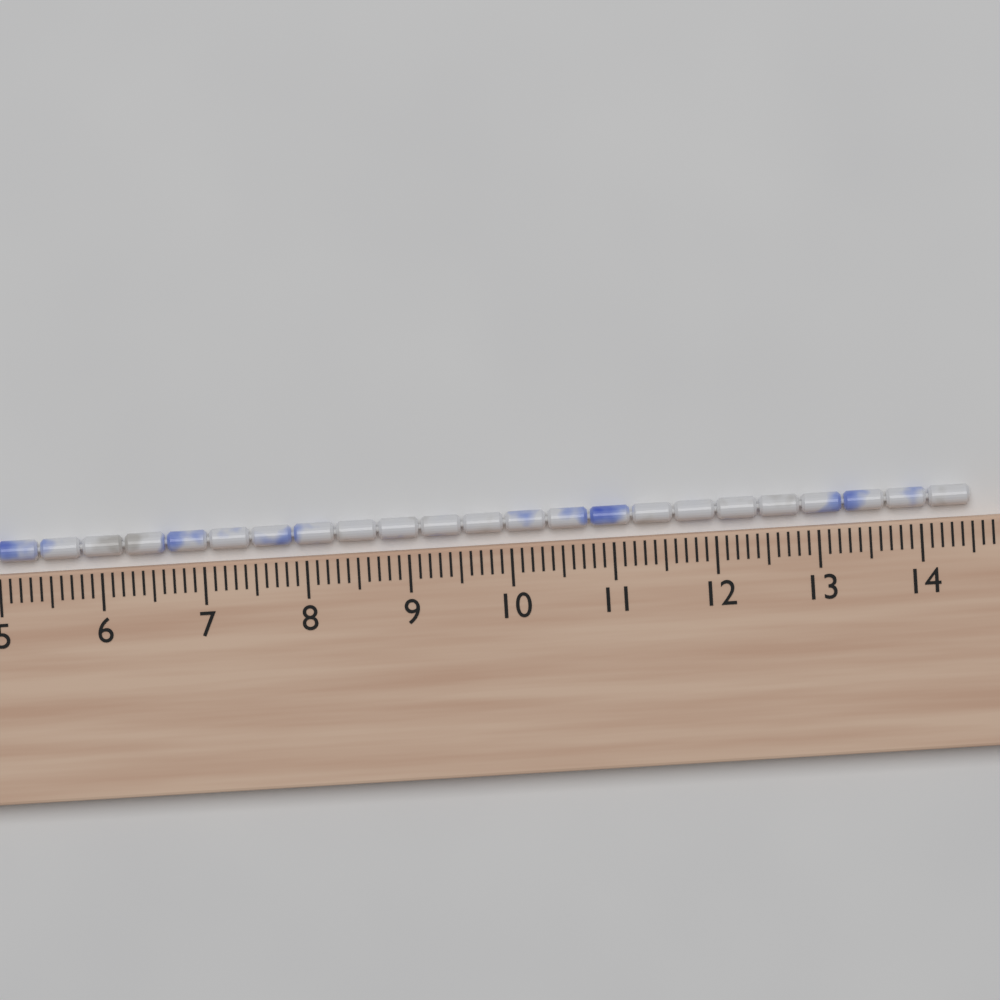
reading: 14.5 cm
